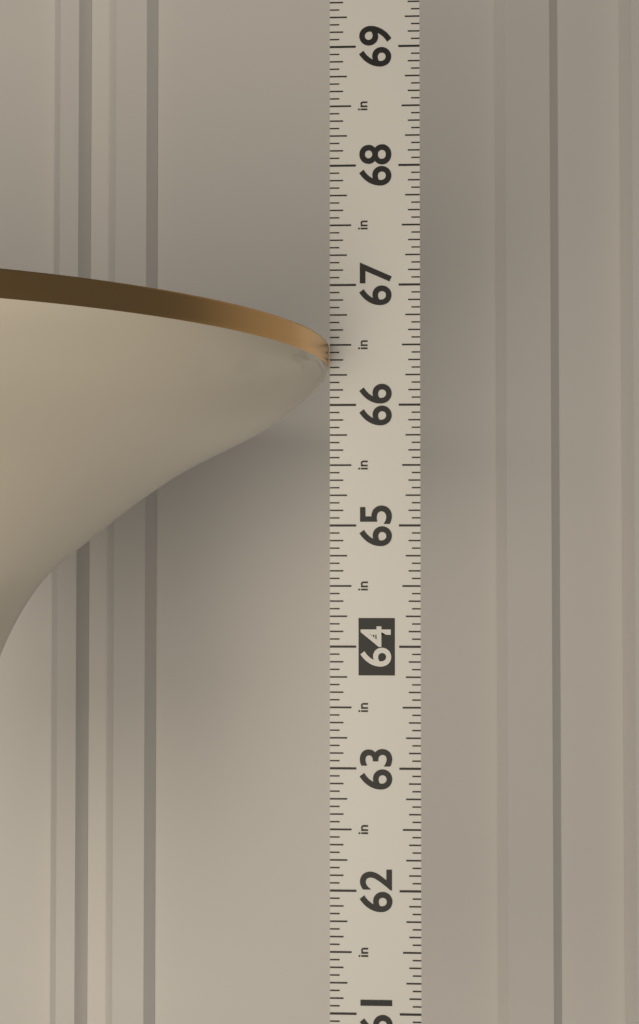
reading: 66.5000 in
